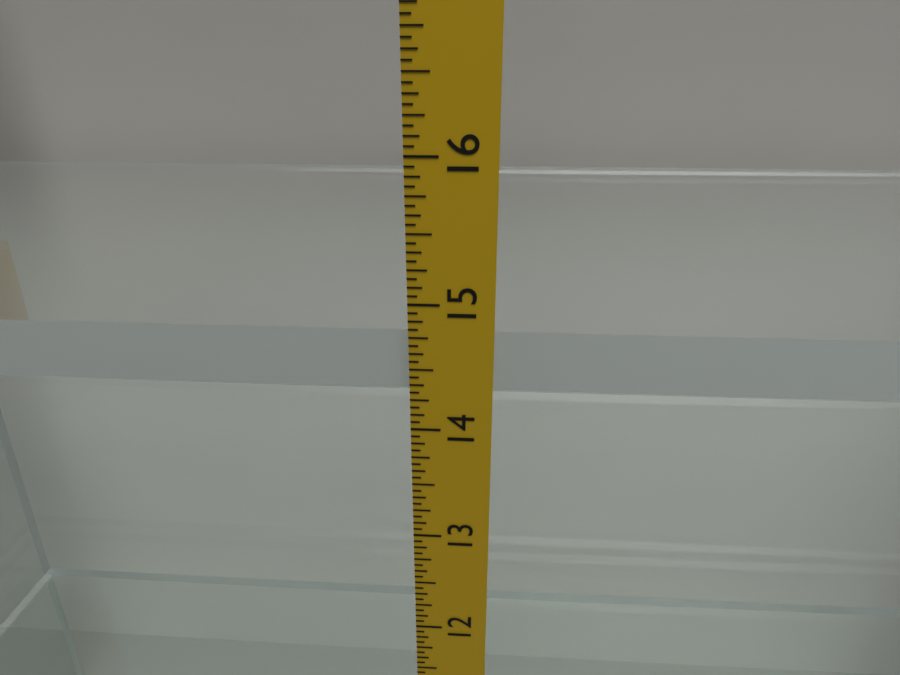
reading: 14.7500 in
